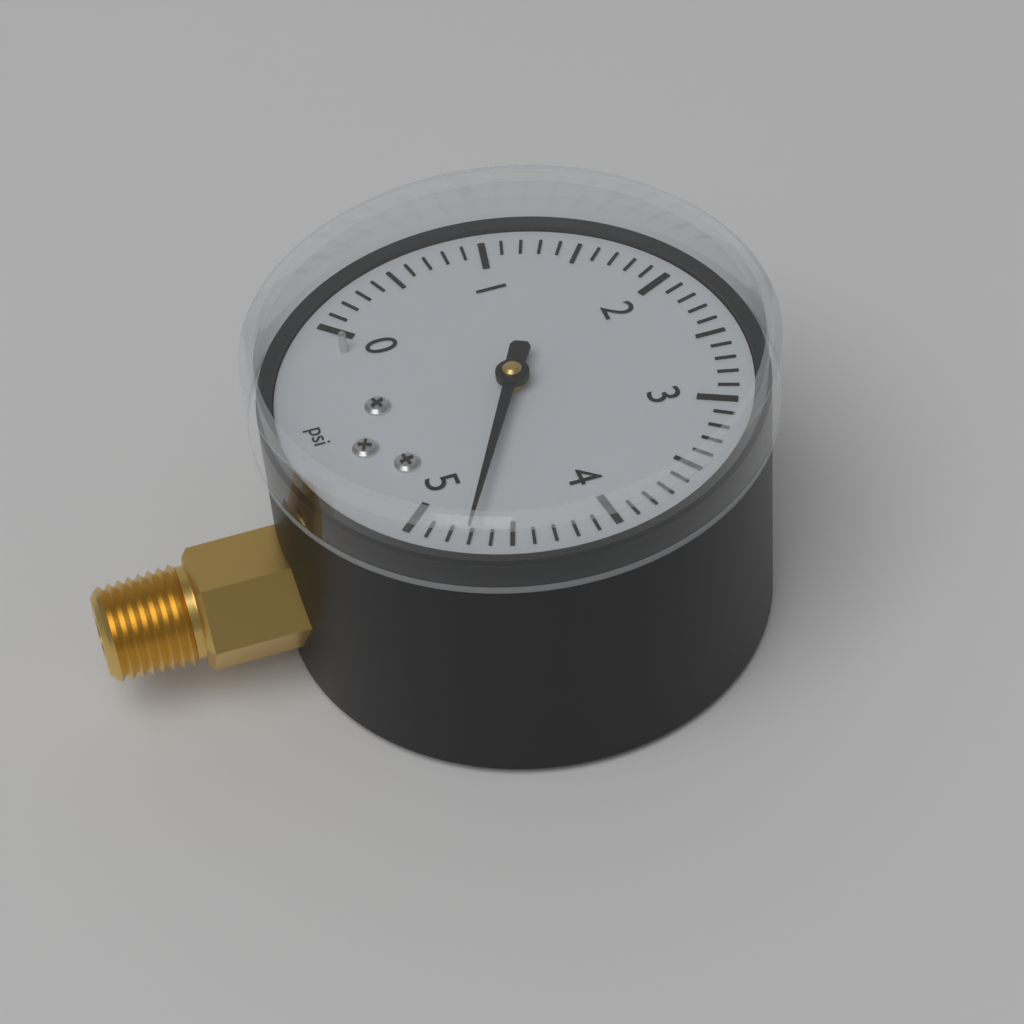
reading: 4.7 psi
